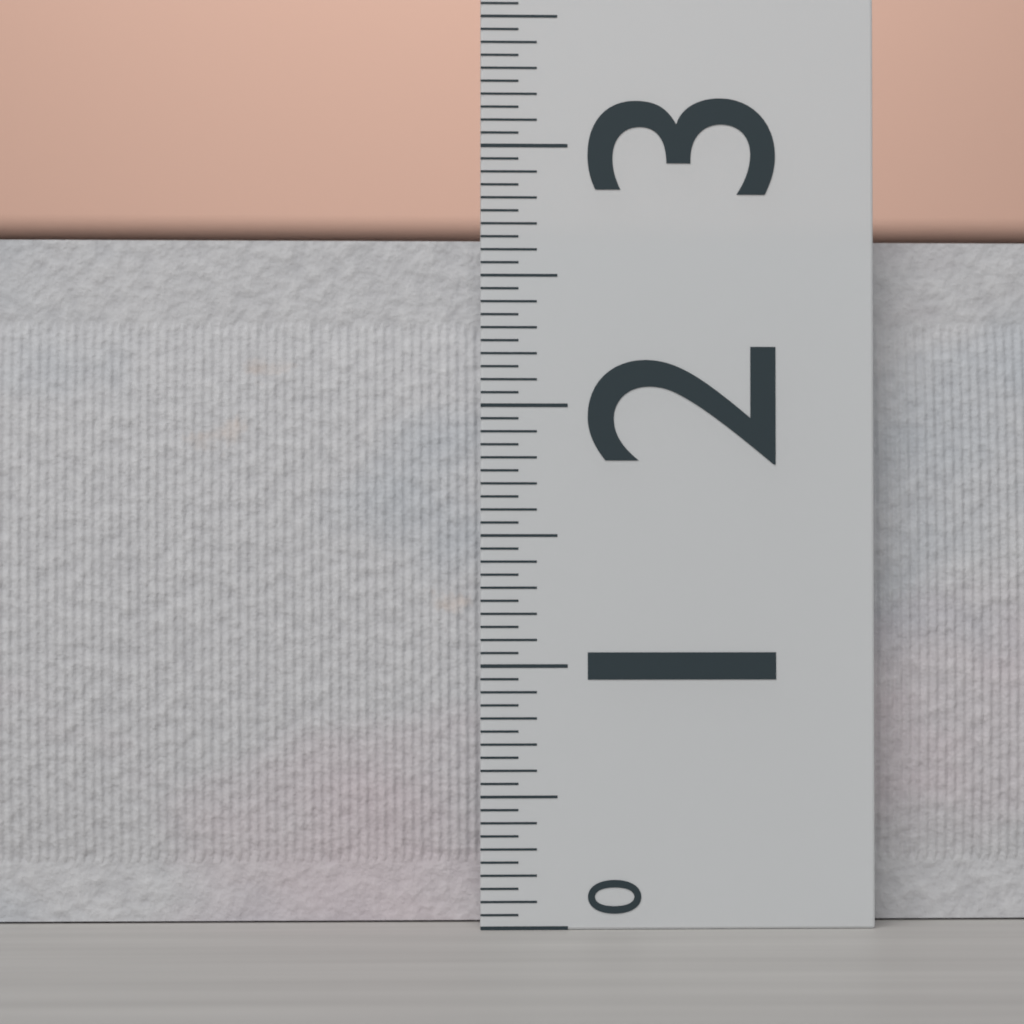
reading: 2.70 (no unit)
